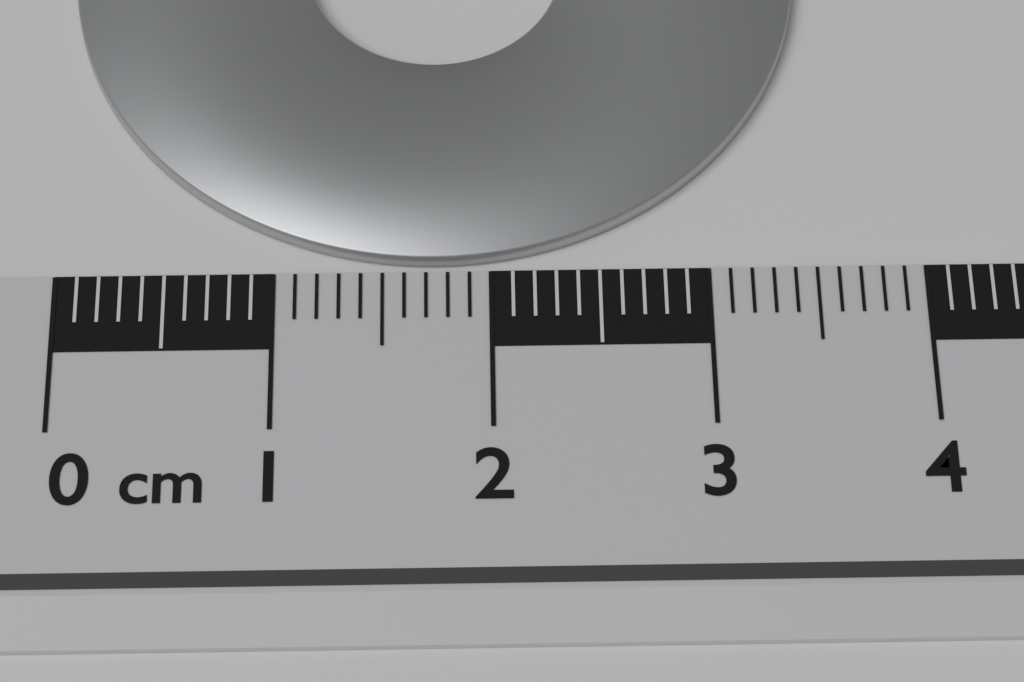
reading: 3.5 cm
